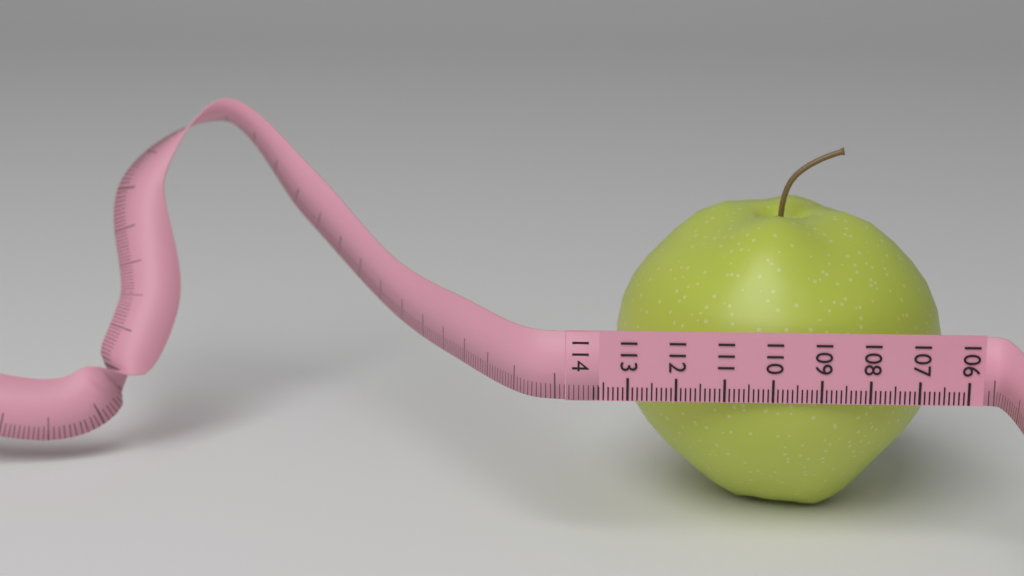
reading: 113.2 (no unit)
